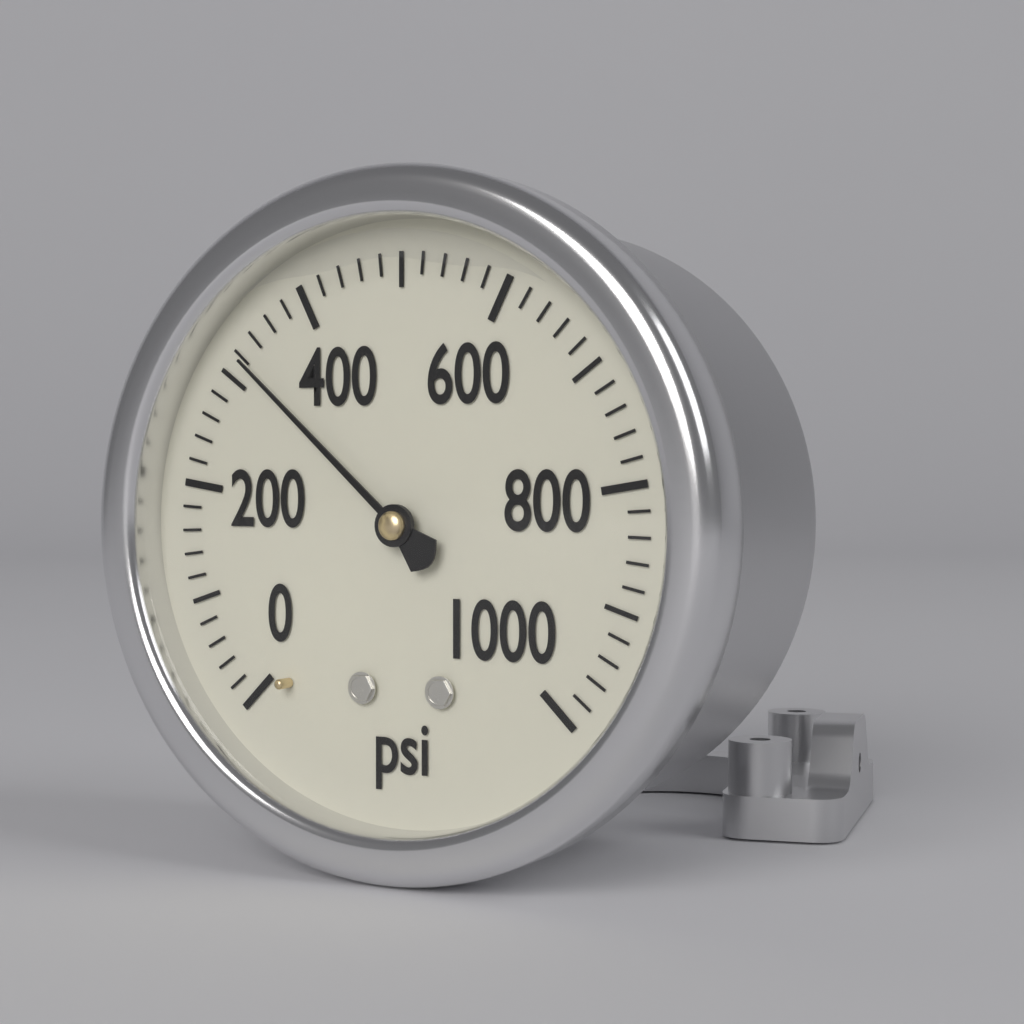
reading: 320 psi
